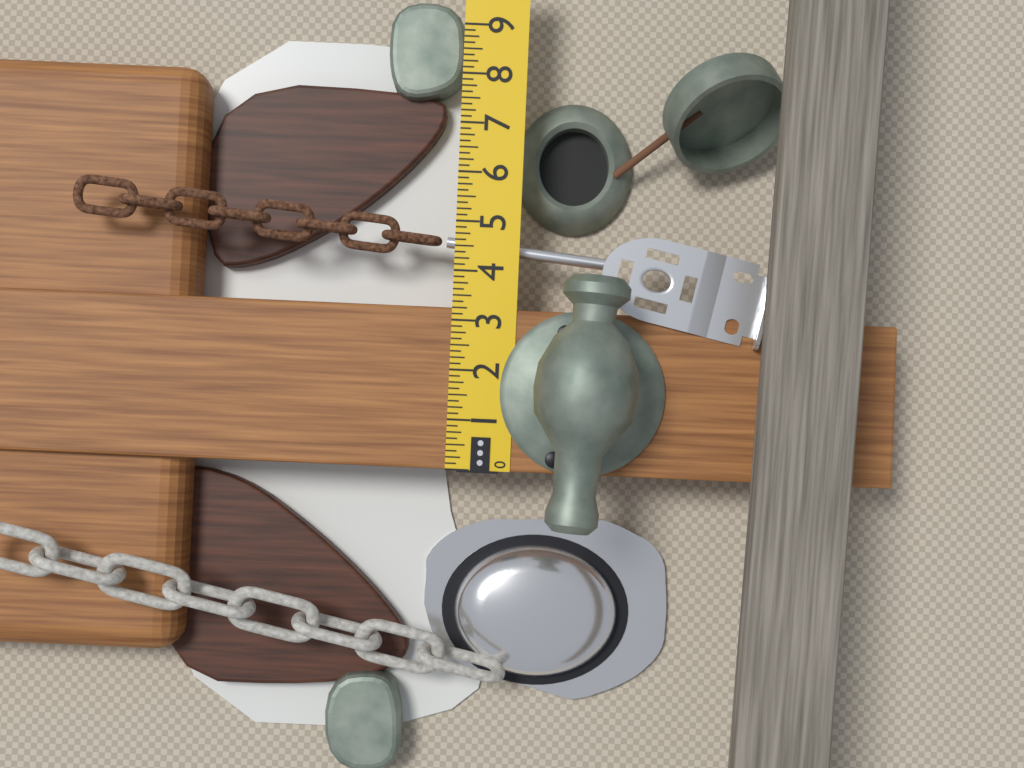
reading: 3.250 in
